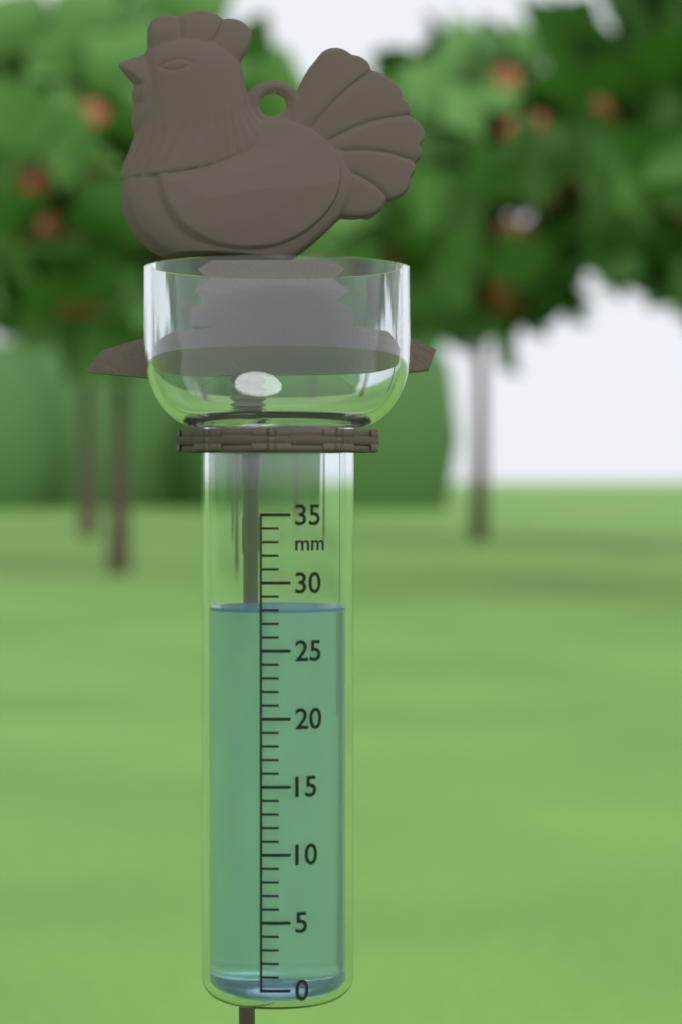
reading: 28 mm
